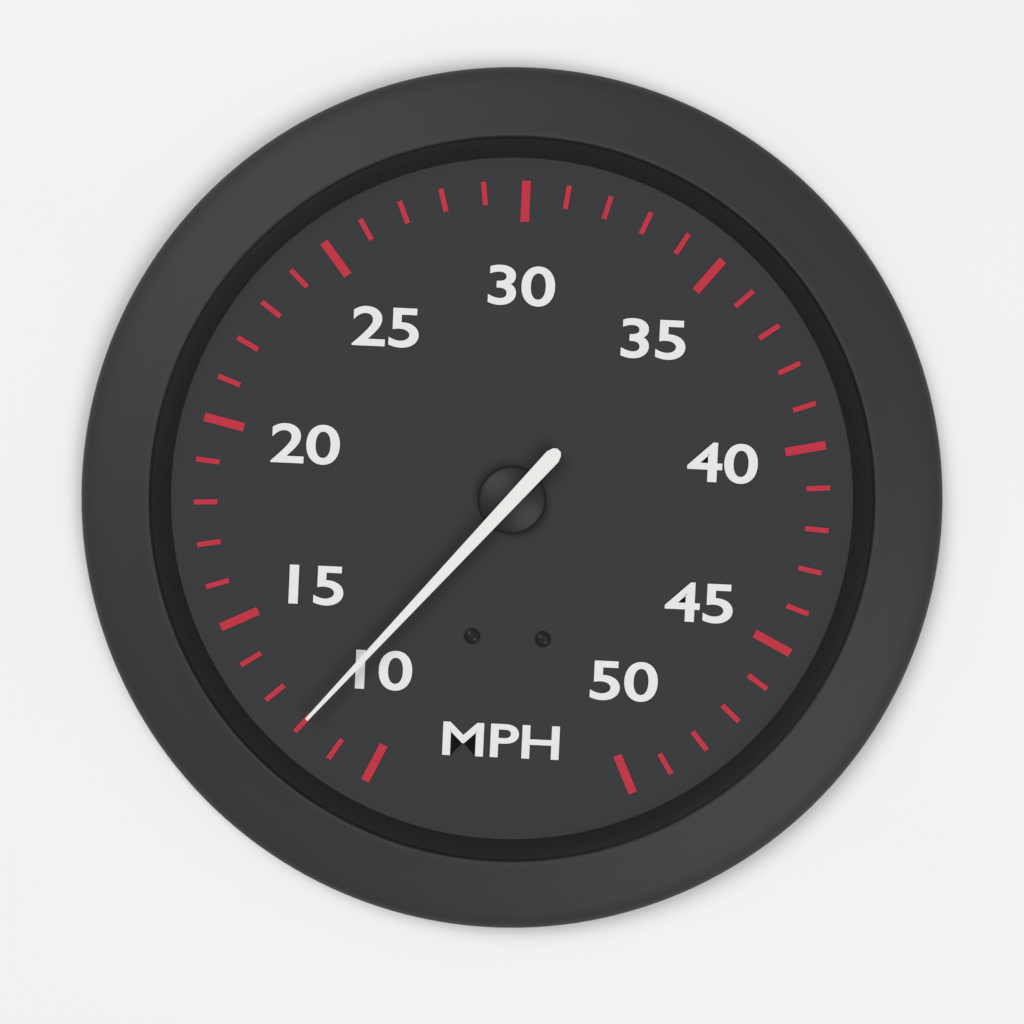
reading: 12 MPH
